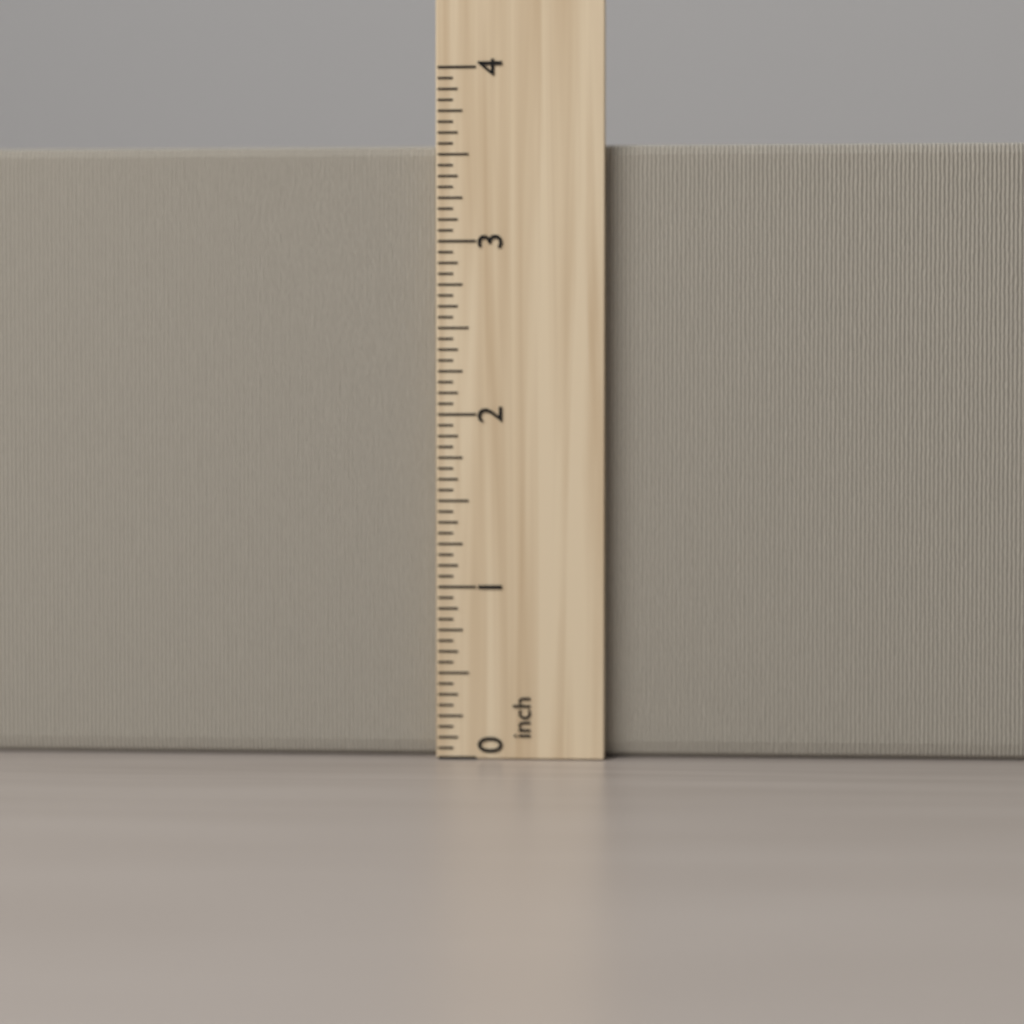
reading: 3.5625 inch
